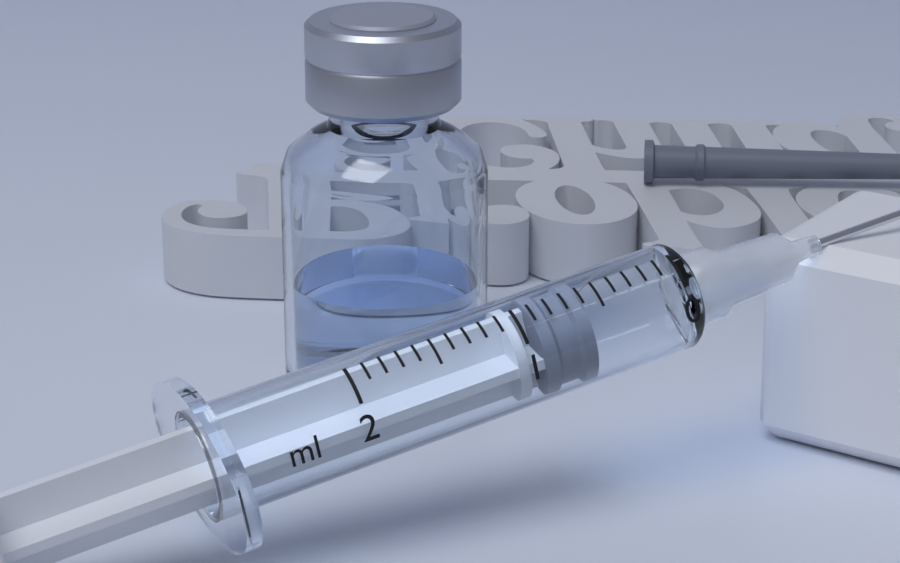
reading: 0.6 ml
